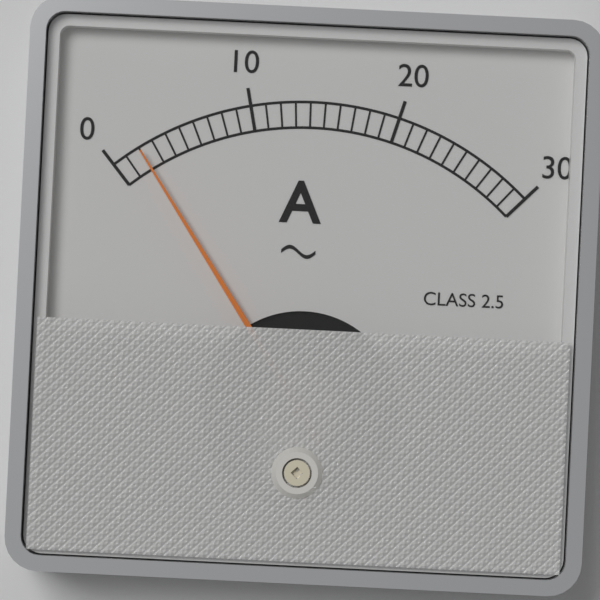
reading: 2 A
